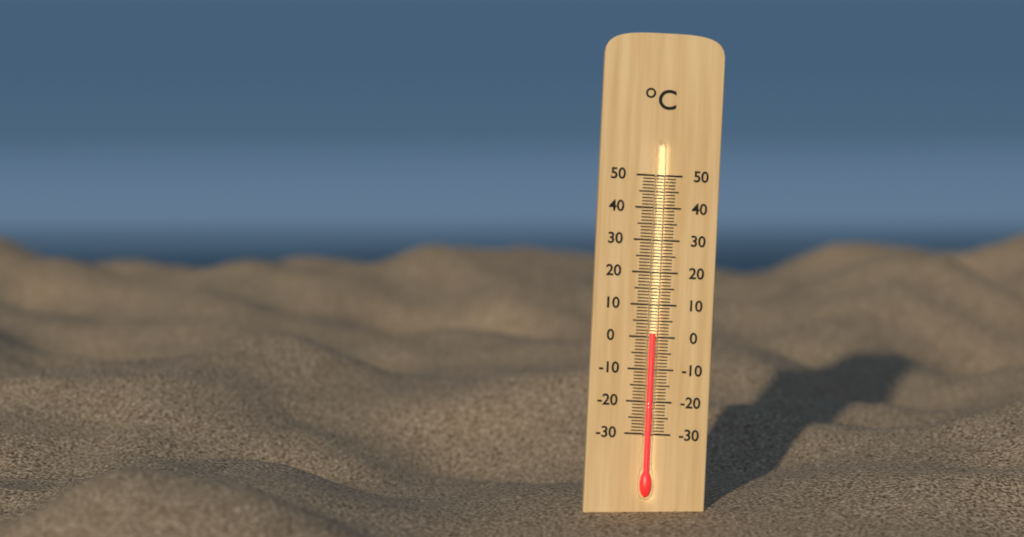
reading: 1 °C
